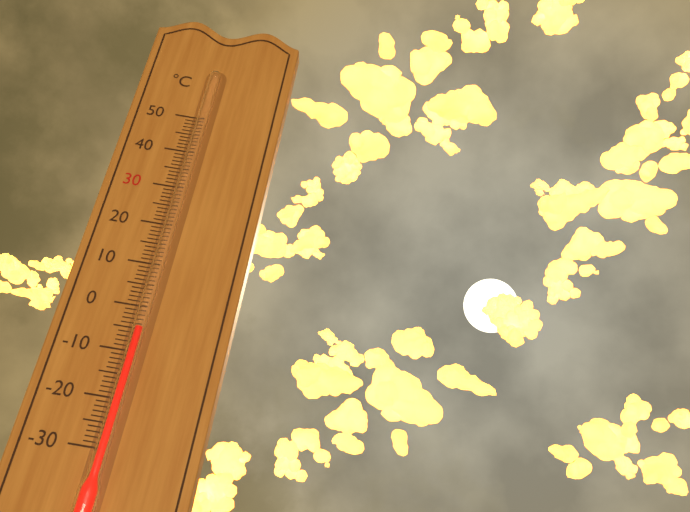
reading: -5 °C
